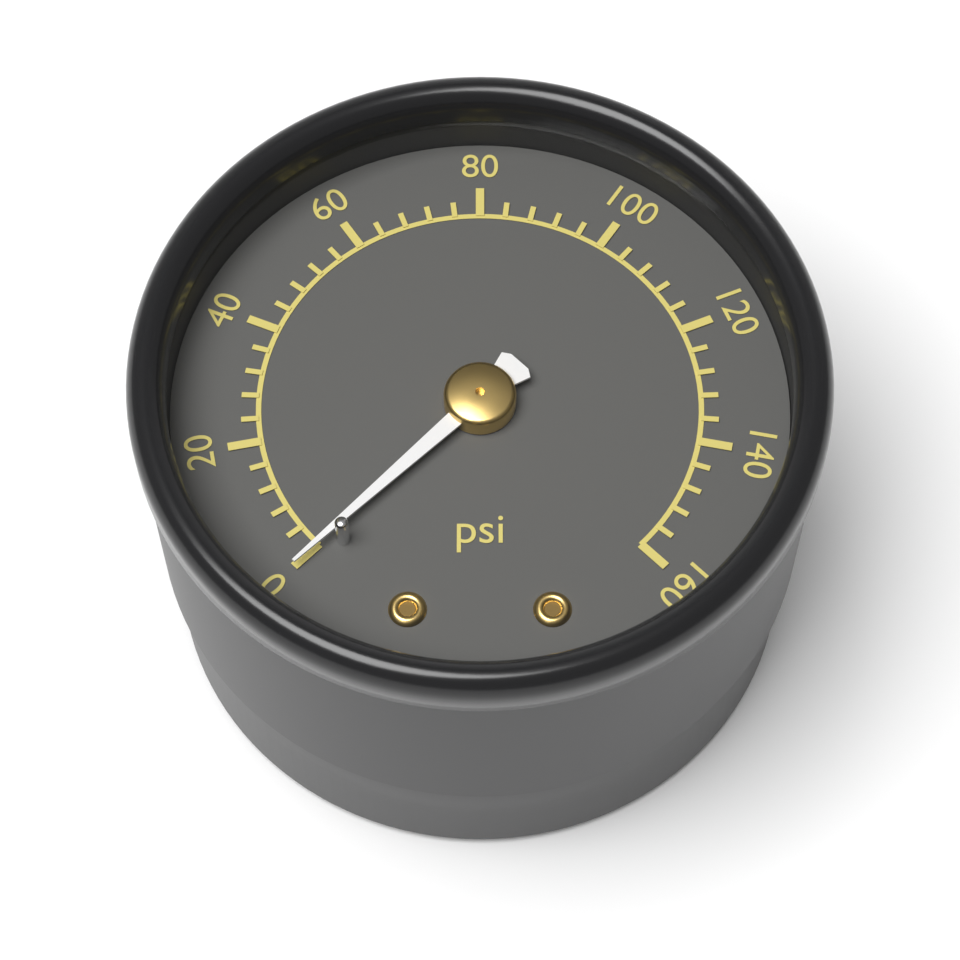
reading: 0 psi
